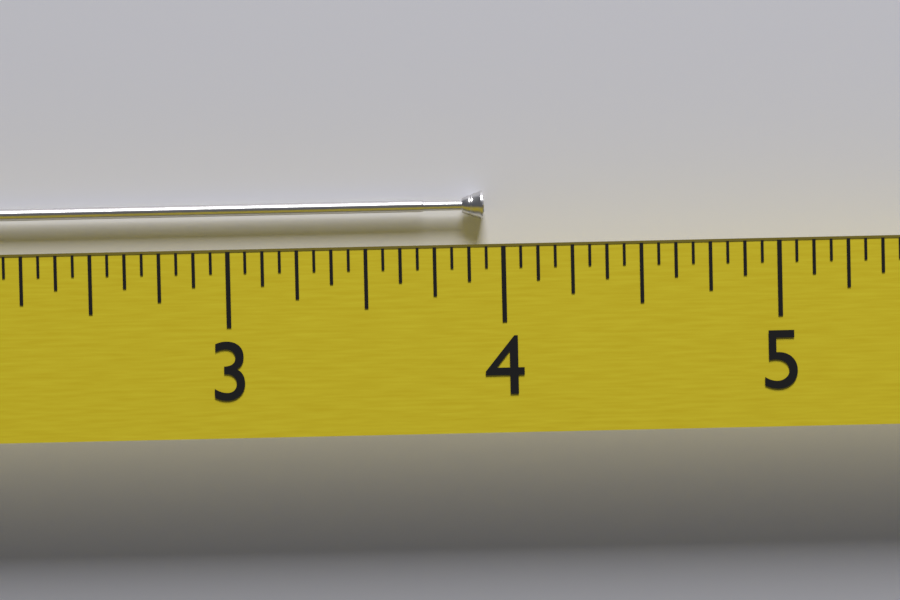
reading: 3.9375 (no unit)
